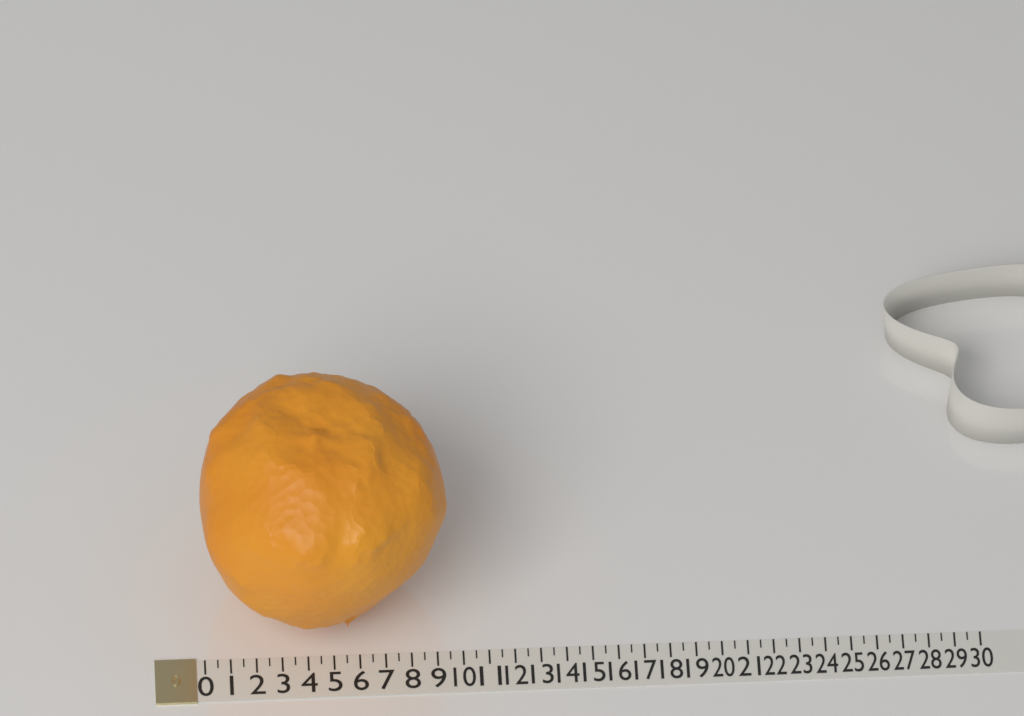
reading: 9.5 (no unit)
